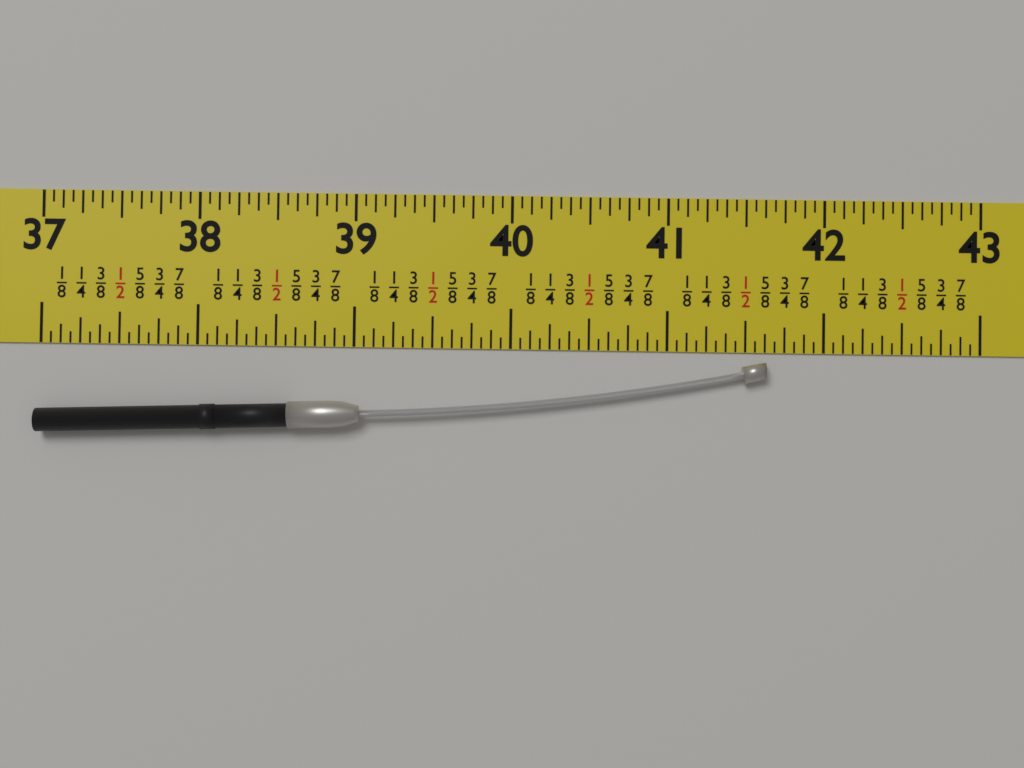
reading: 41.6250 in
